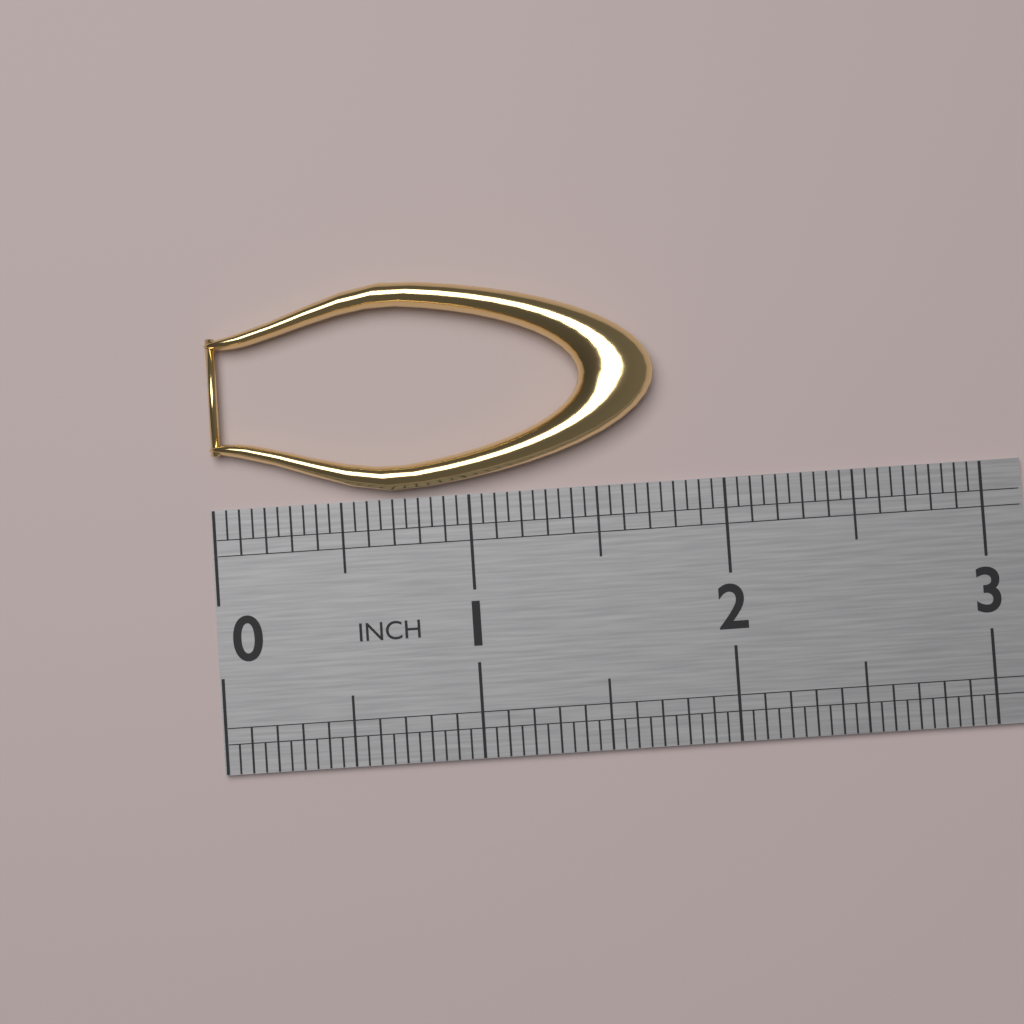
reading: 1.75 in
